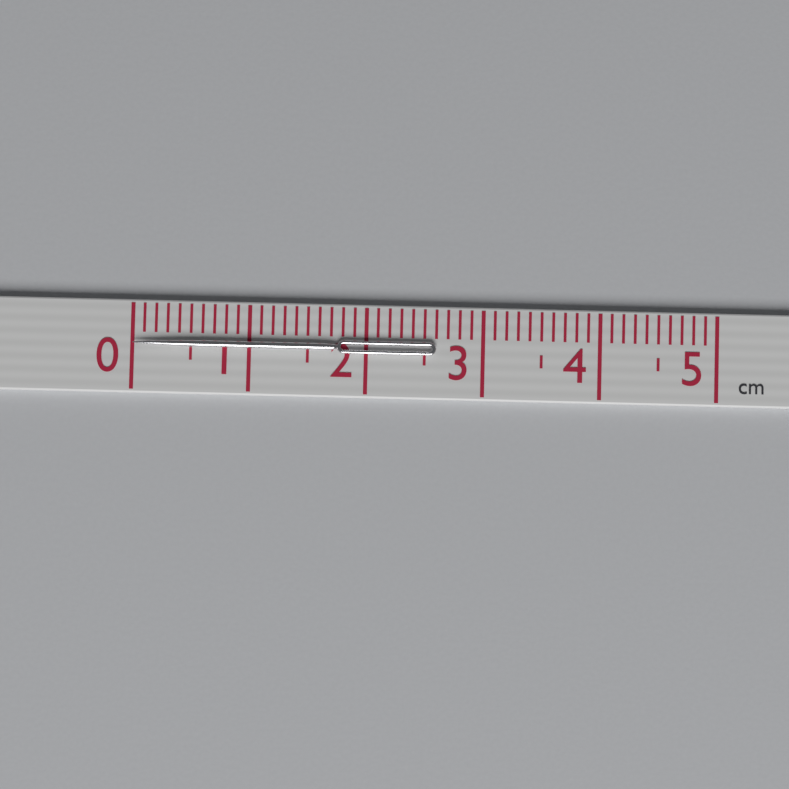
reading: 2.6 cm
